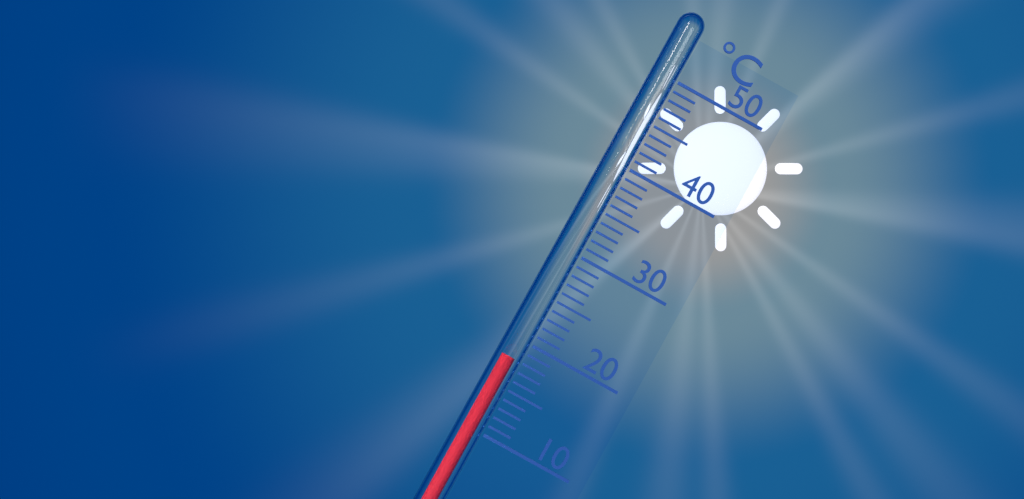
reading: 18 °C
